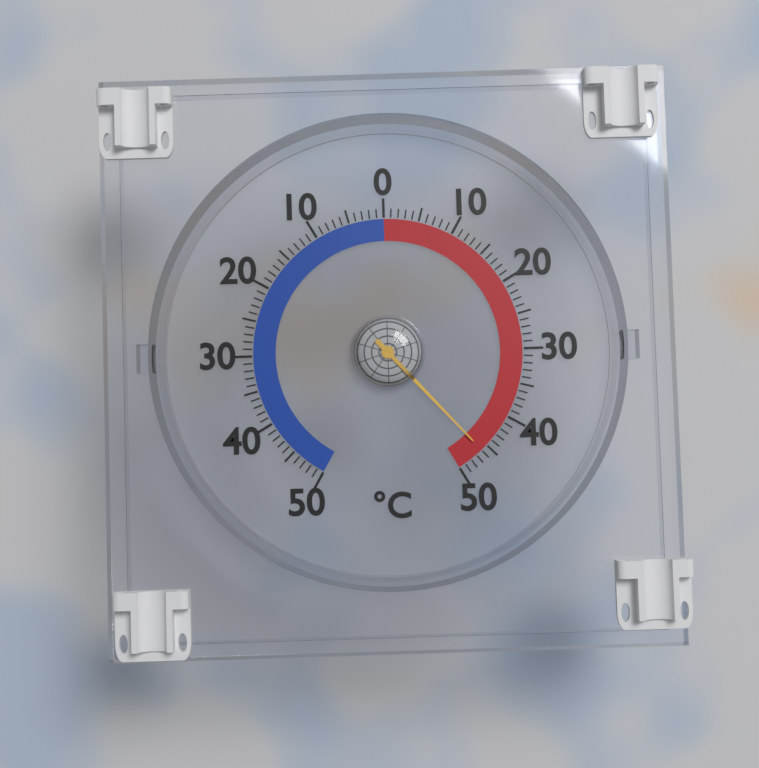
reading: 46 °C
